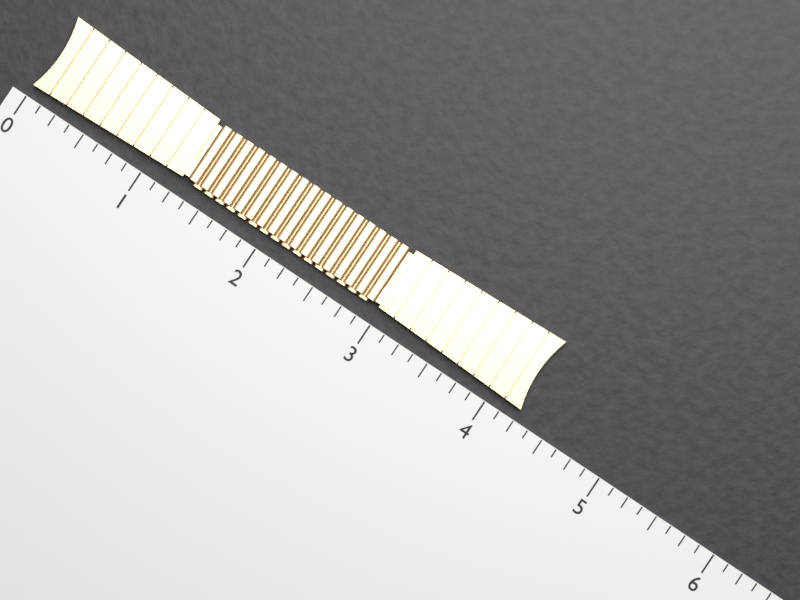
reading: 4.250 (no unit)
